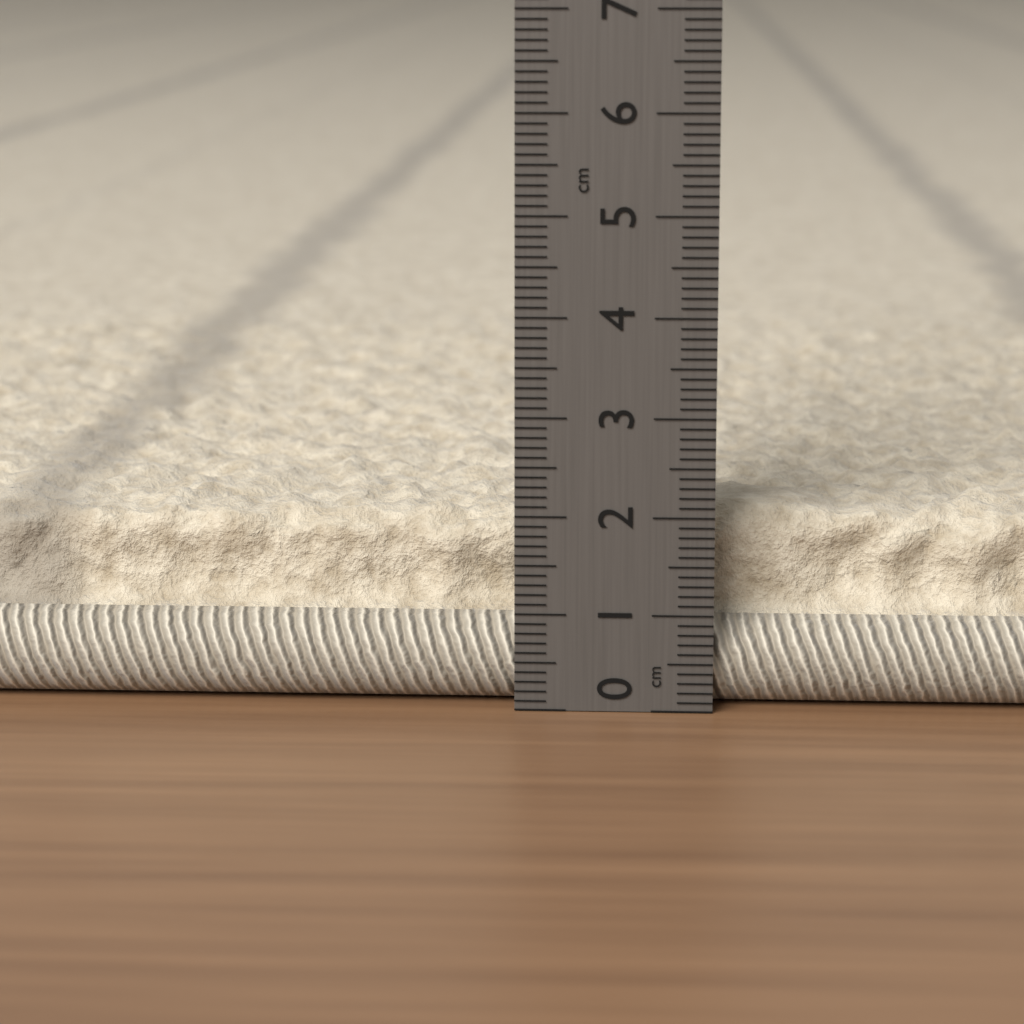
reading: 2.0 cm
